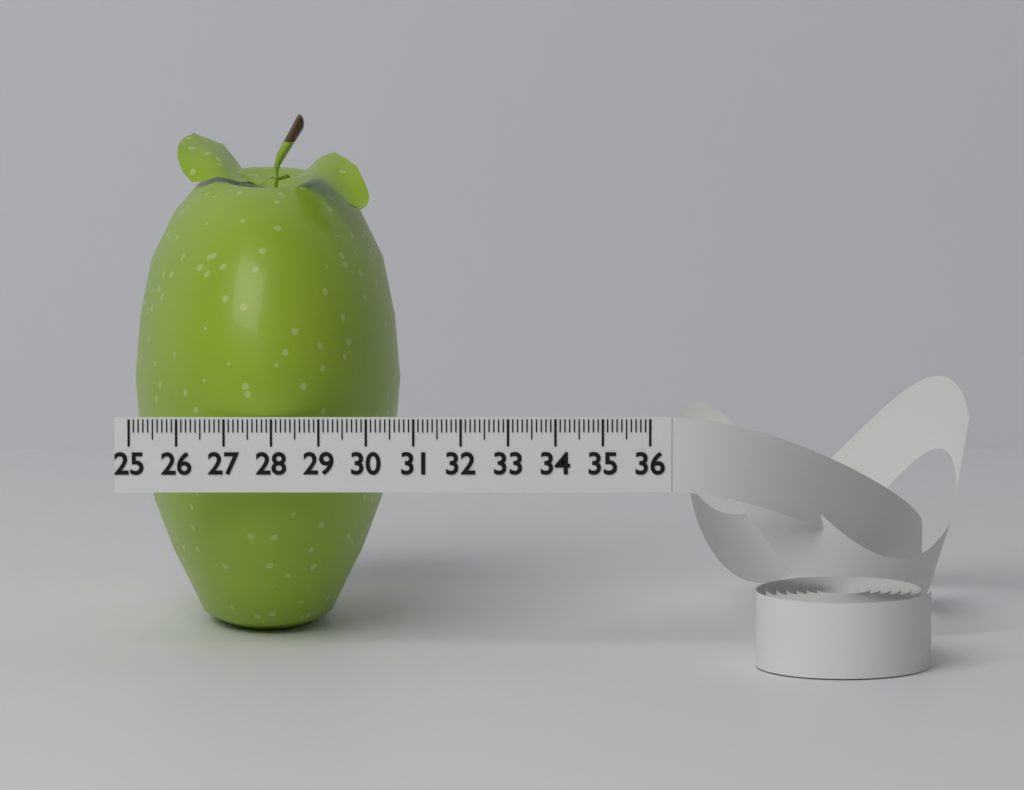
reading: 30.7 (no unit)
